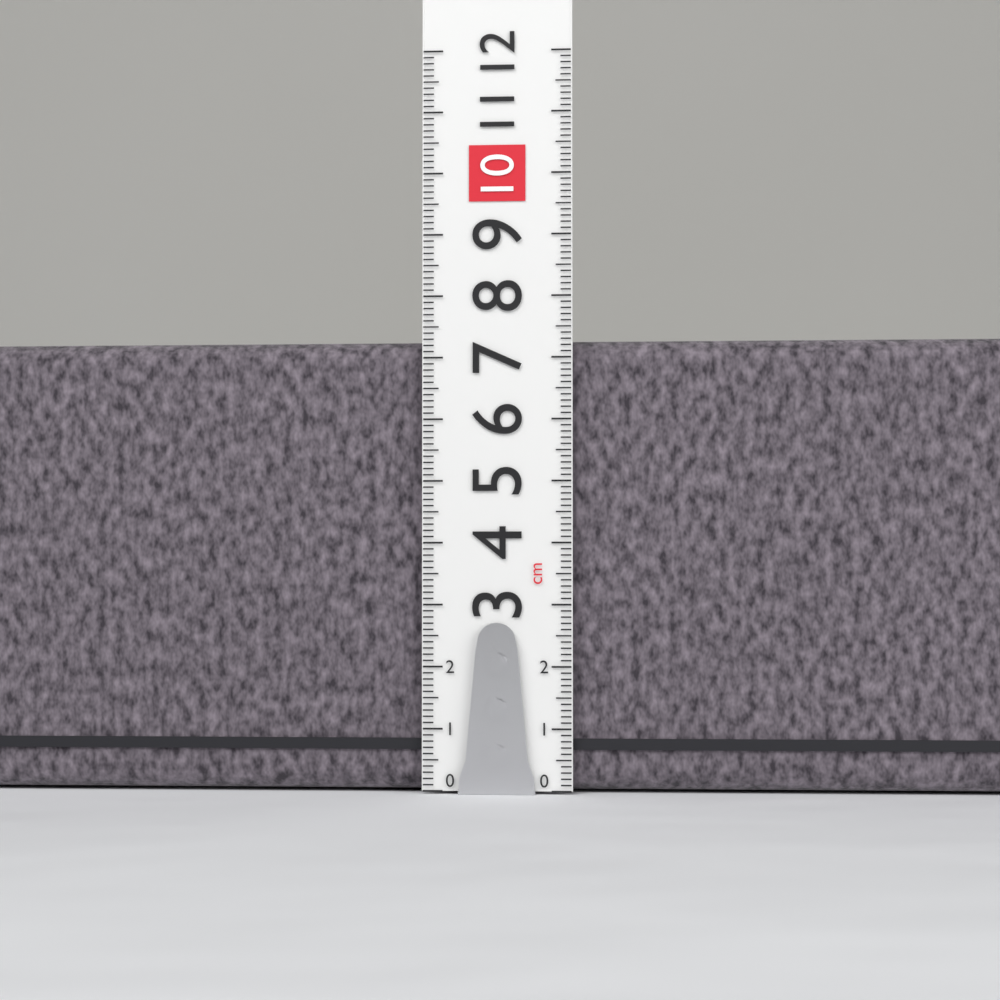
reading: 7.3 cm
